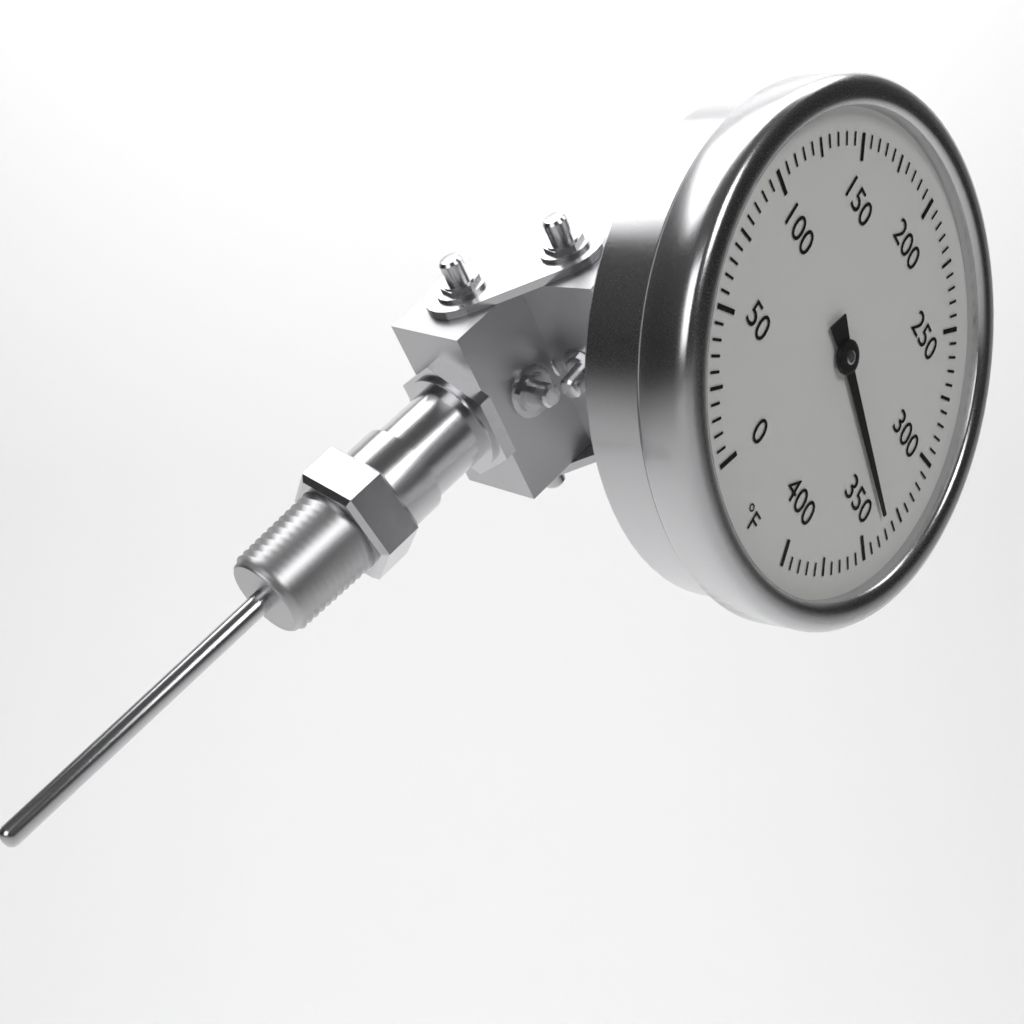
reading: 335 °F
